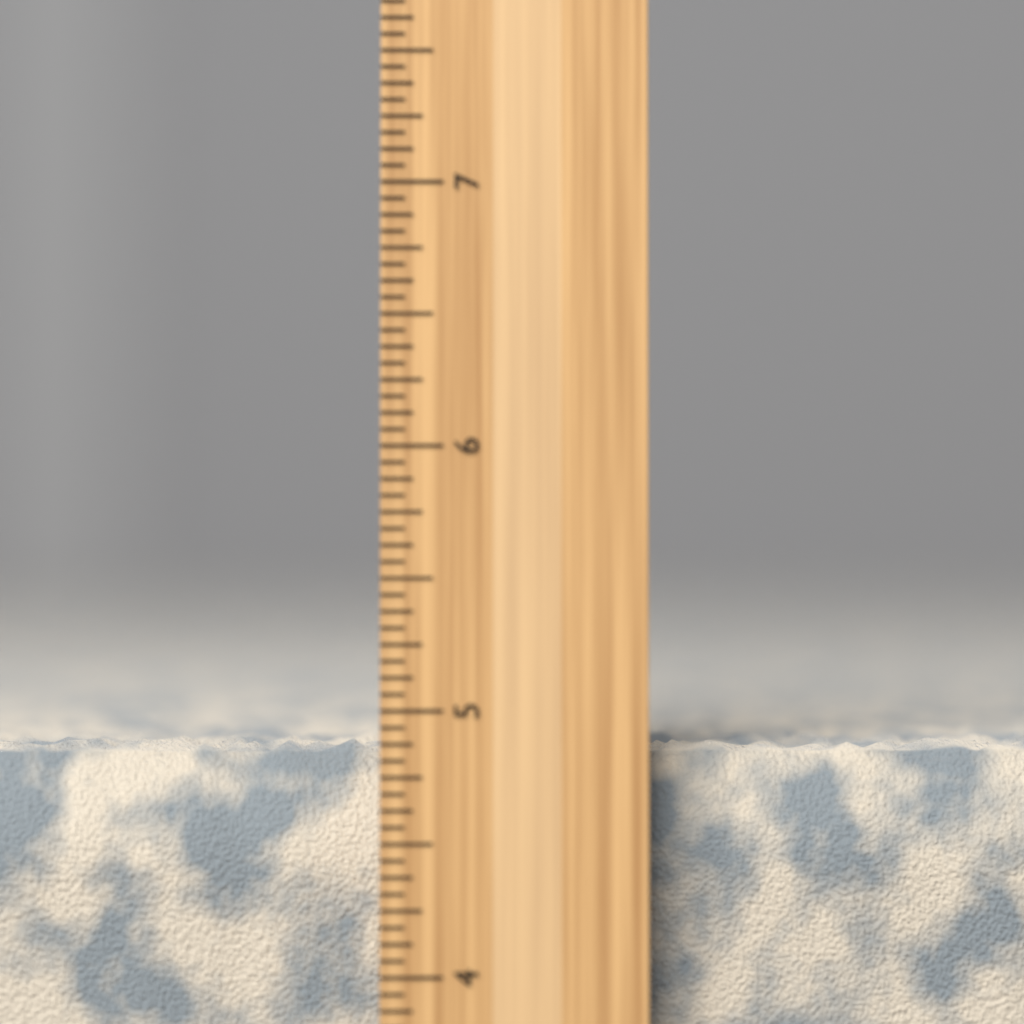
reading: 4.8750 inch
